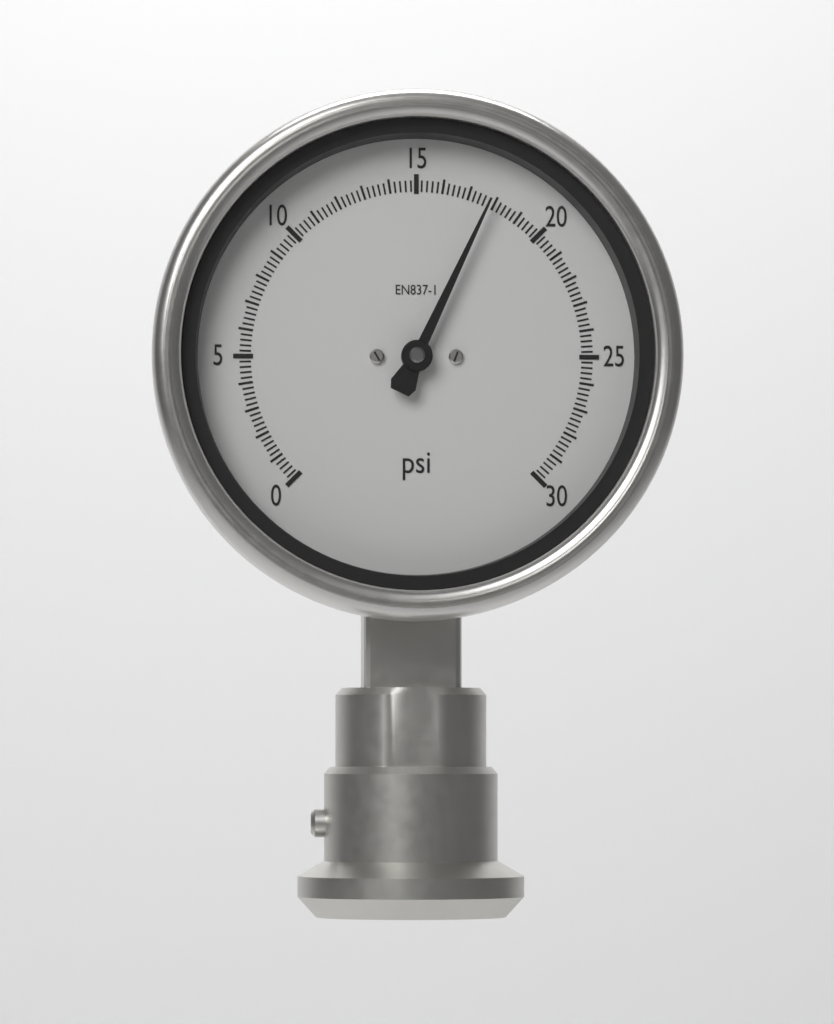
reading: 17.8 psi
